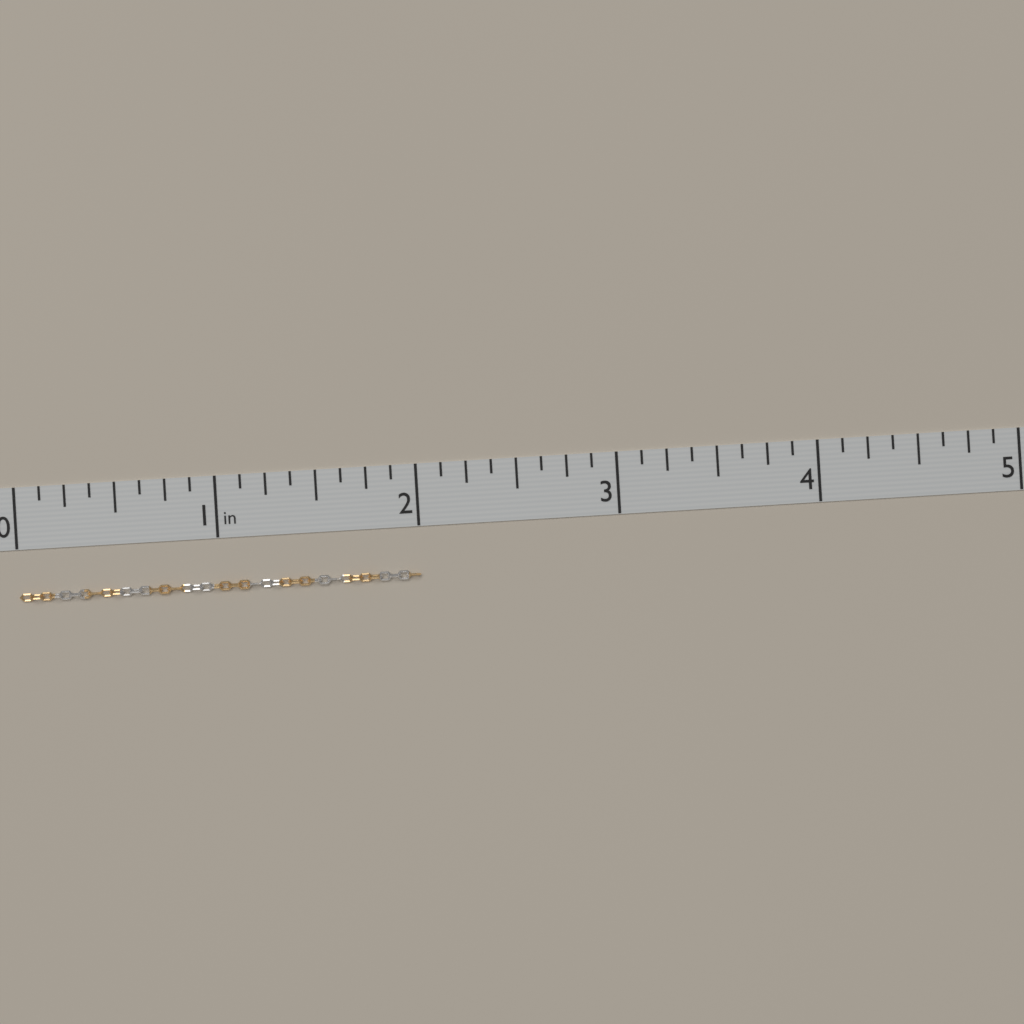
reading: 2.000 in
